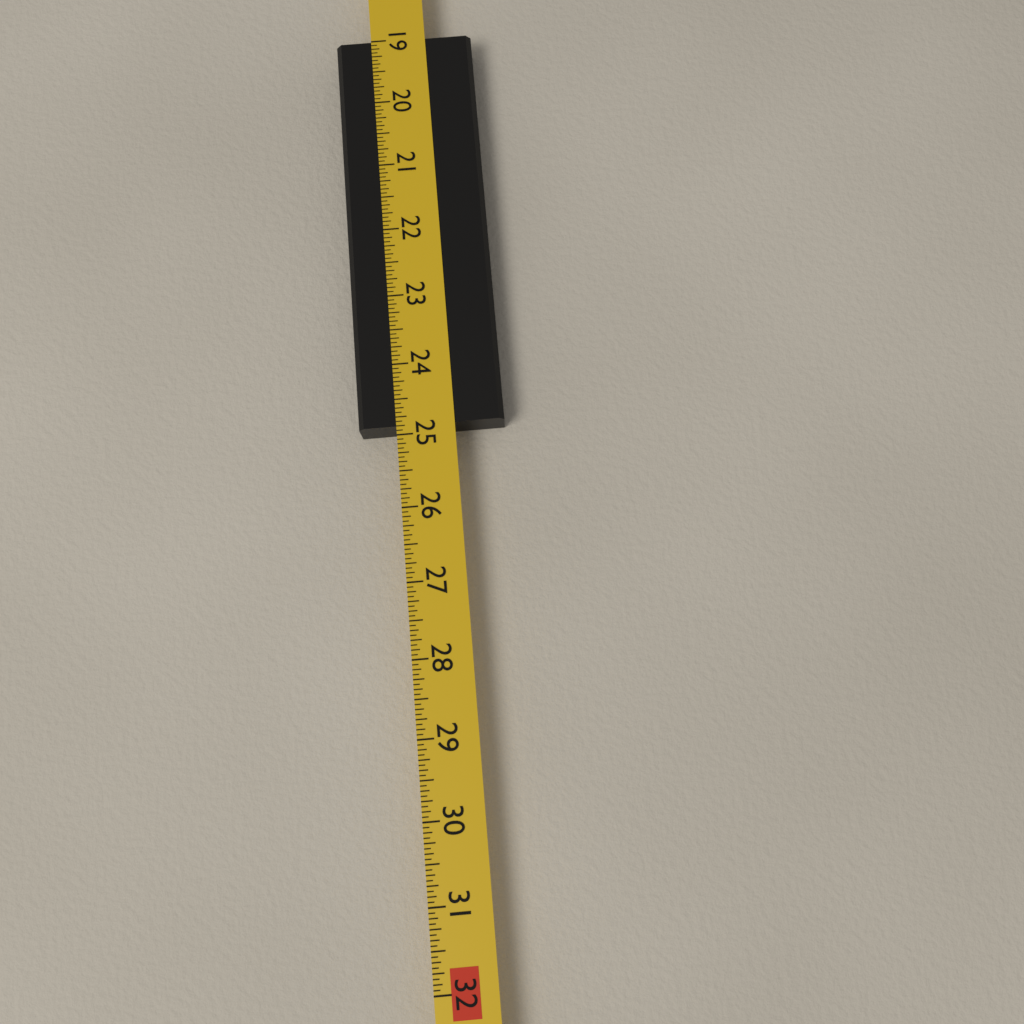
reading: 24.8750 in
